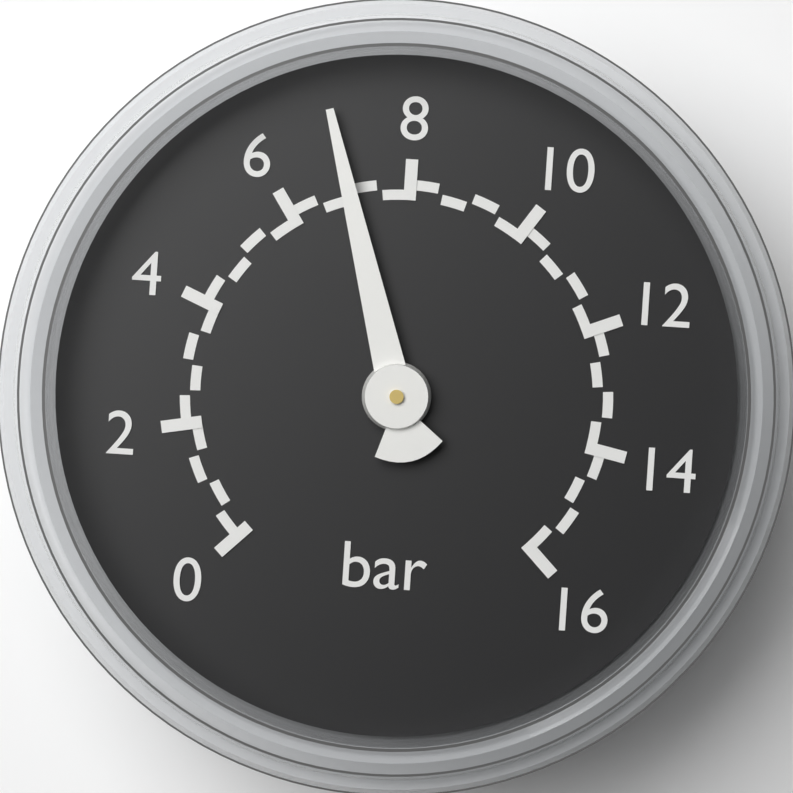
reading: 7.0 bar
